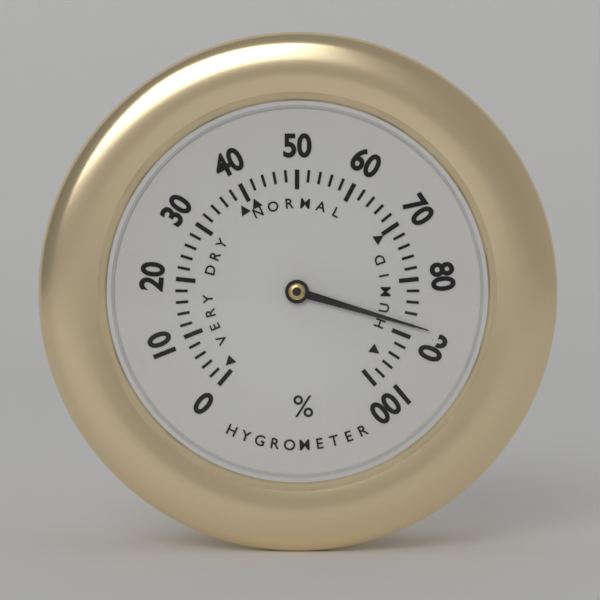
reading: 88 %
